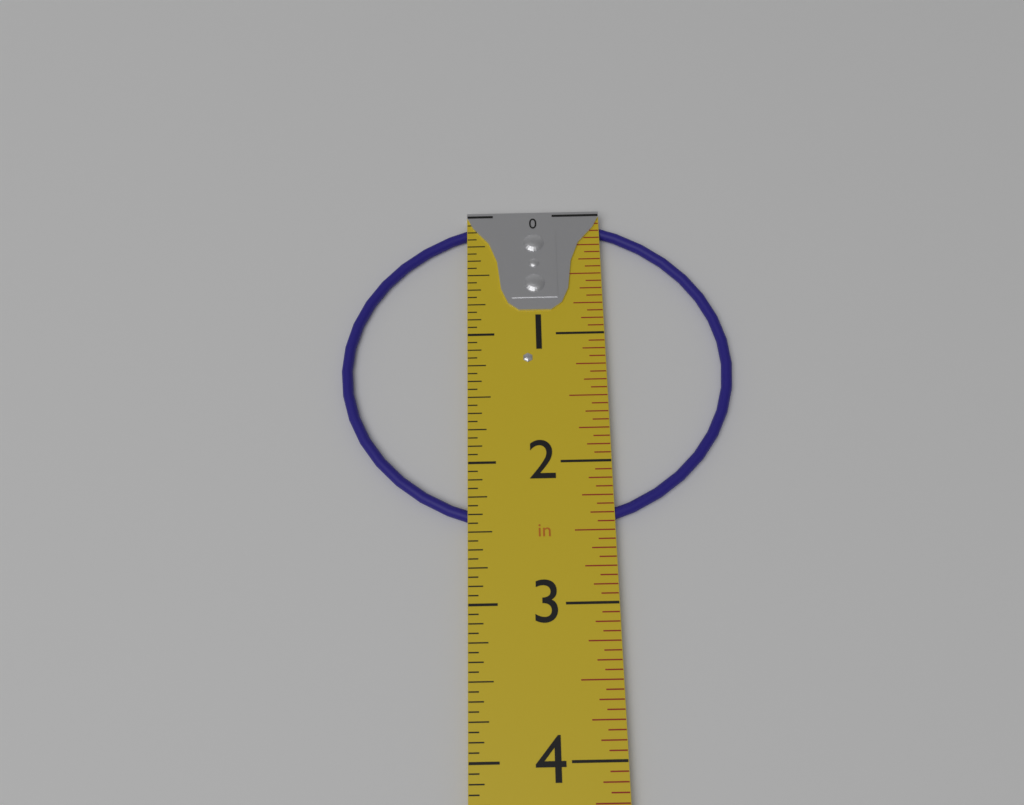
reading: 2.5000 in
